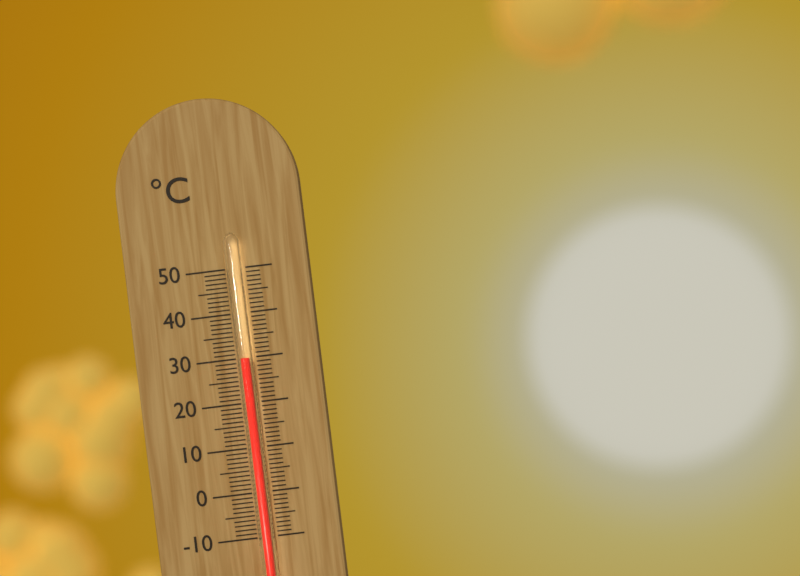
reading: 30 °C
